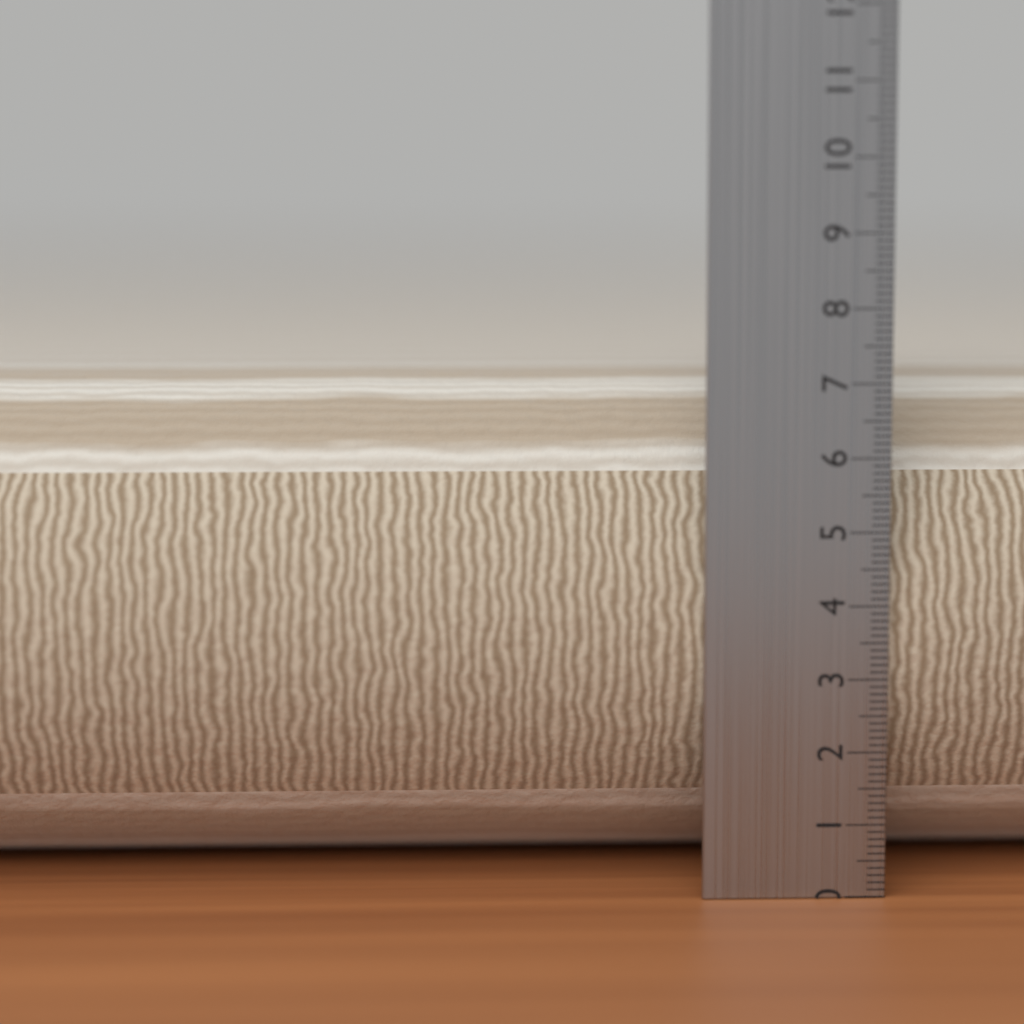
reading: 7.1 cm
